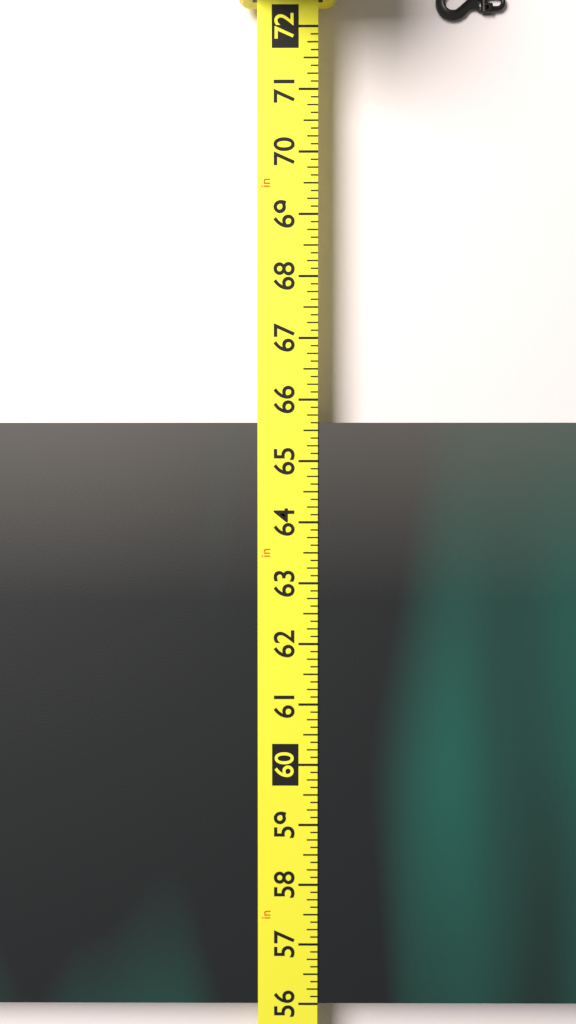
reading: 65.625 in
